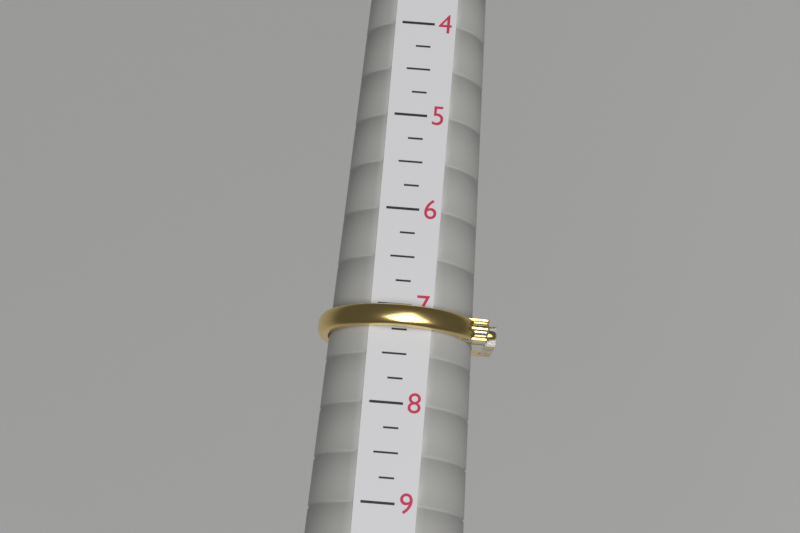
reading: 7.25 (no unit)
